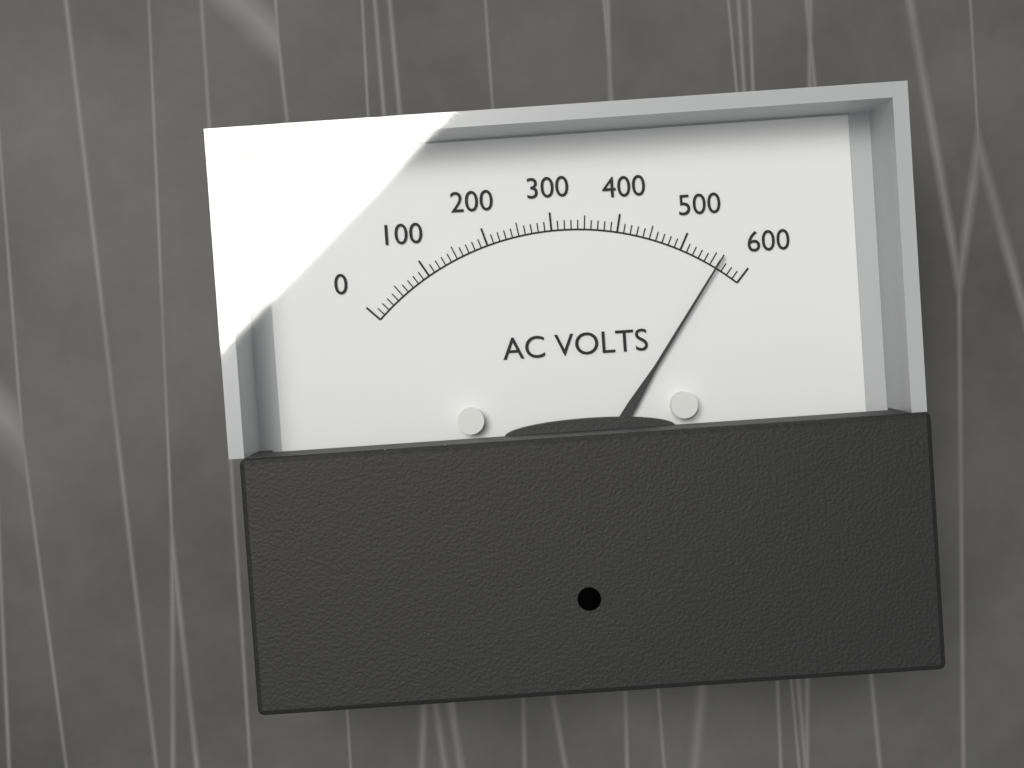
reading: 560 V
